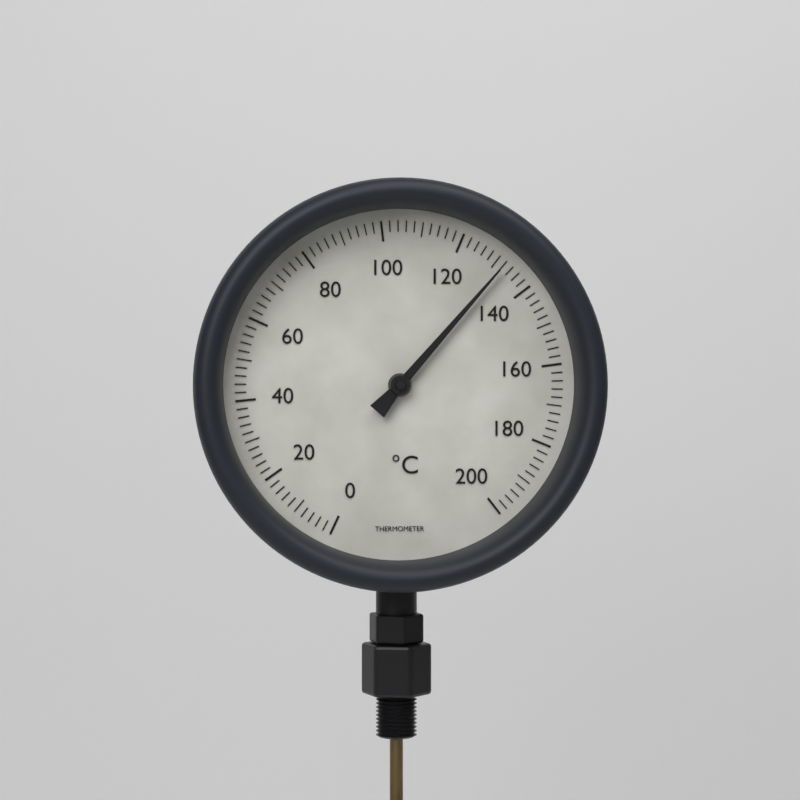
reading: 132 °C
